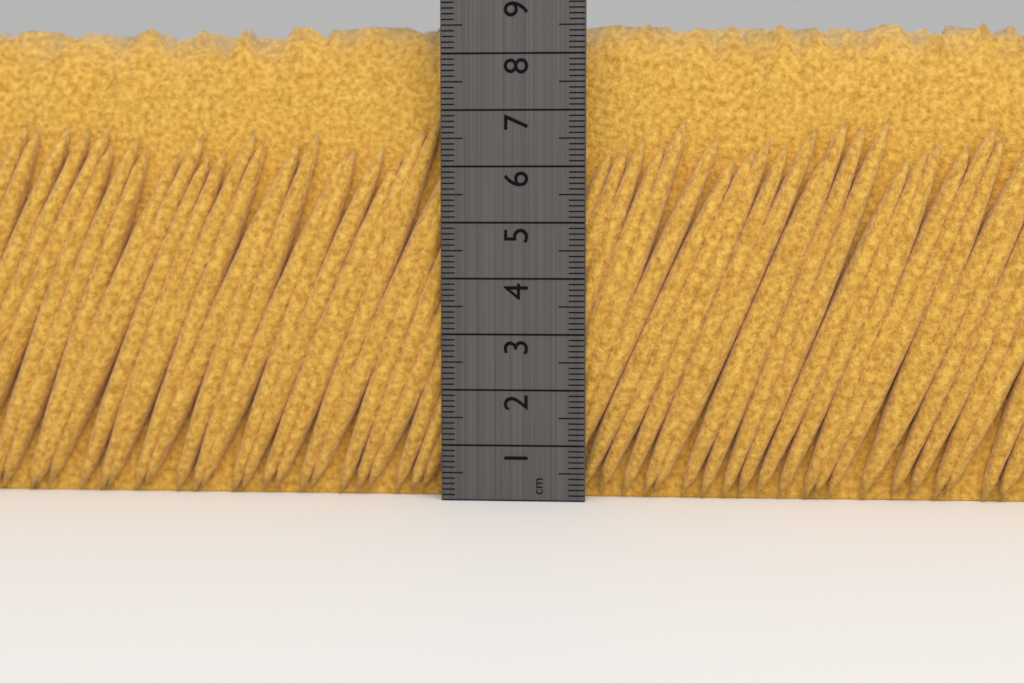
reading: 8.6 cm
